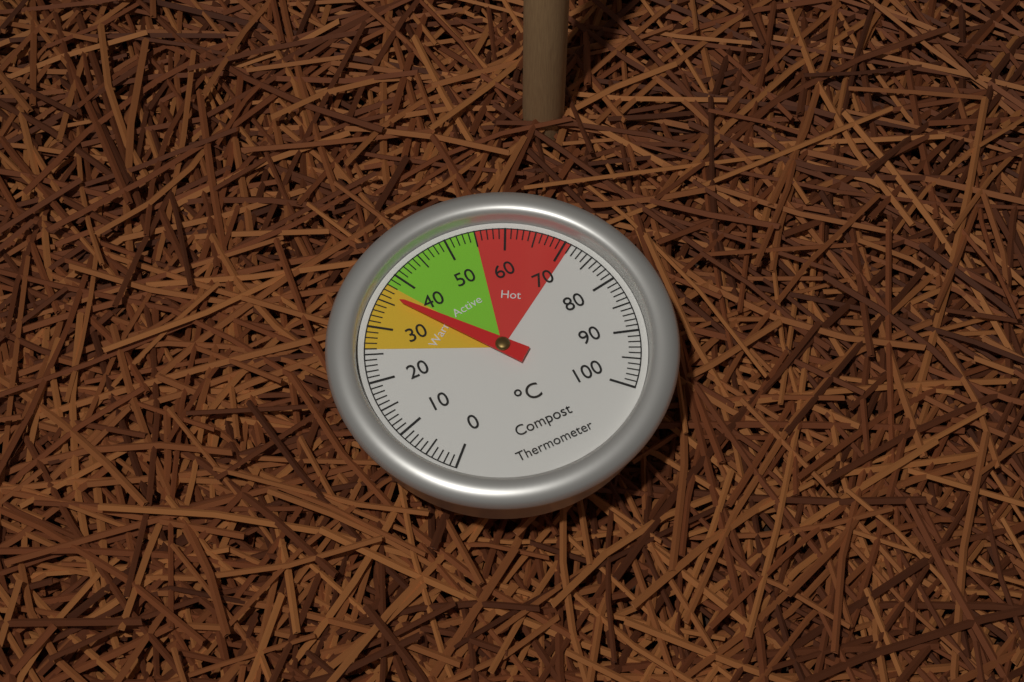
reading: 36 °C
